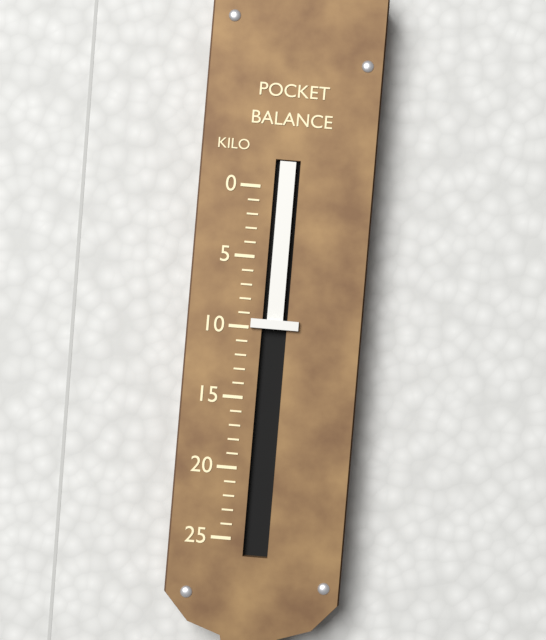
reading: 10 kg
